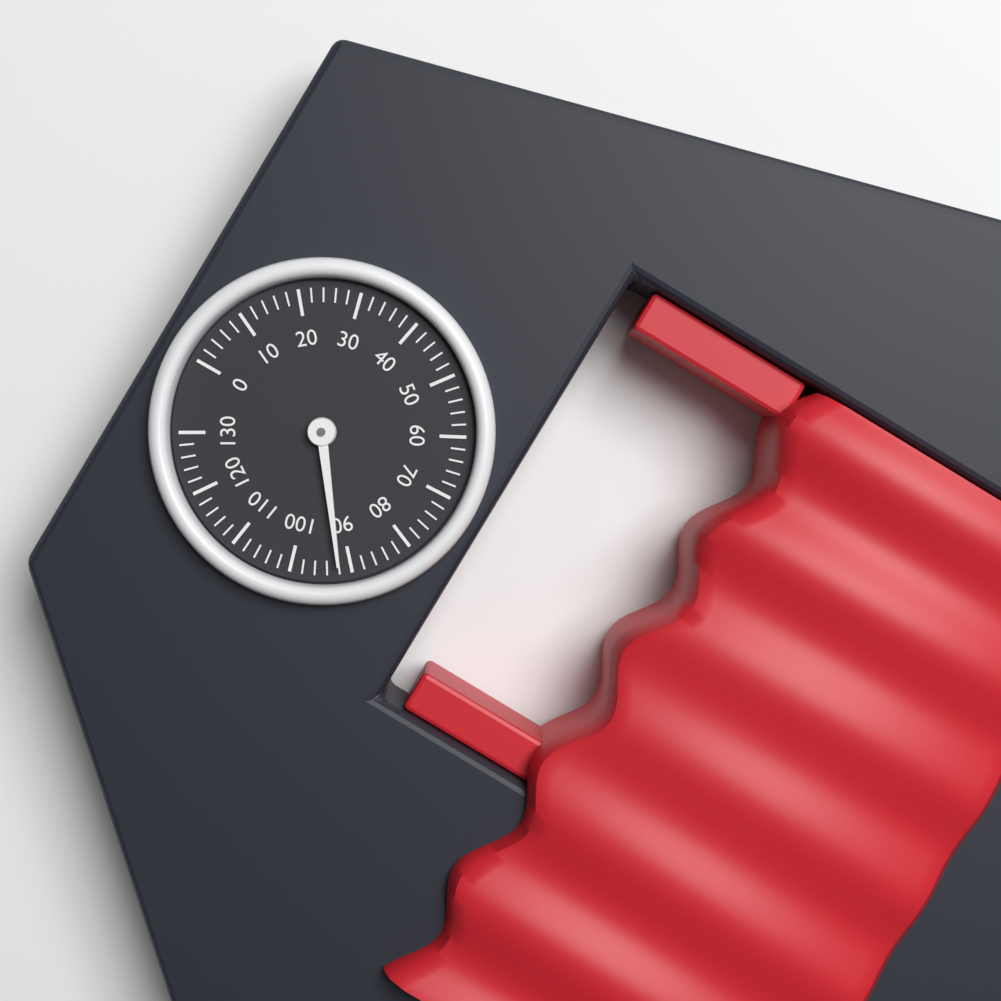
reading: 92 (no unit)
